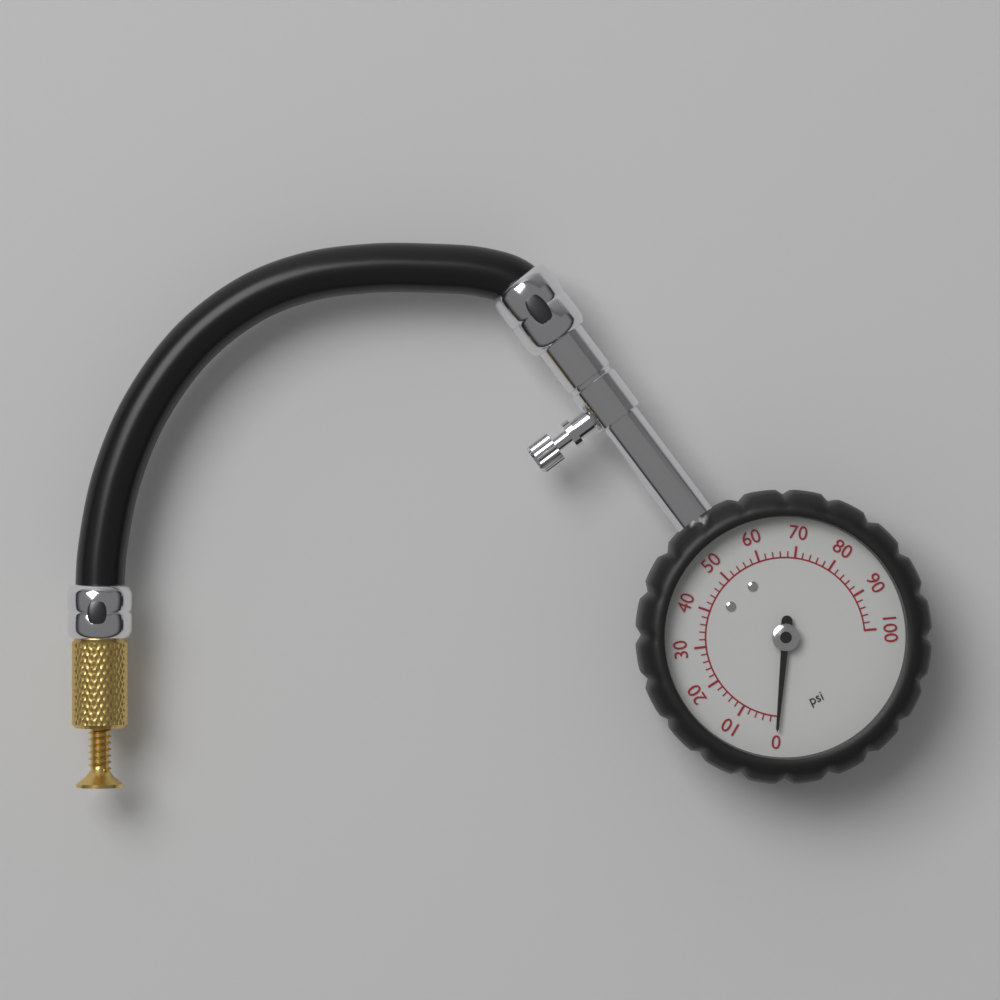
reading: 0 psi
